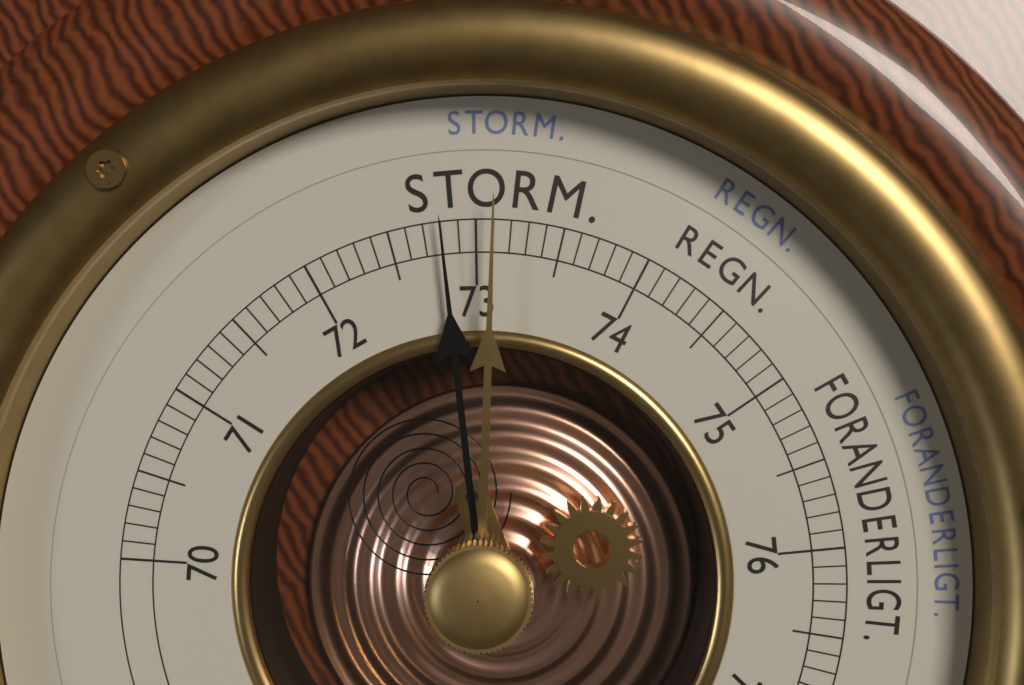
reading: 72.8 cm
